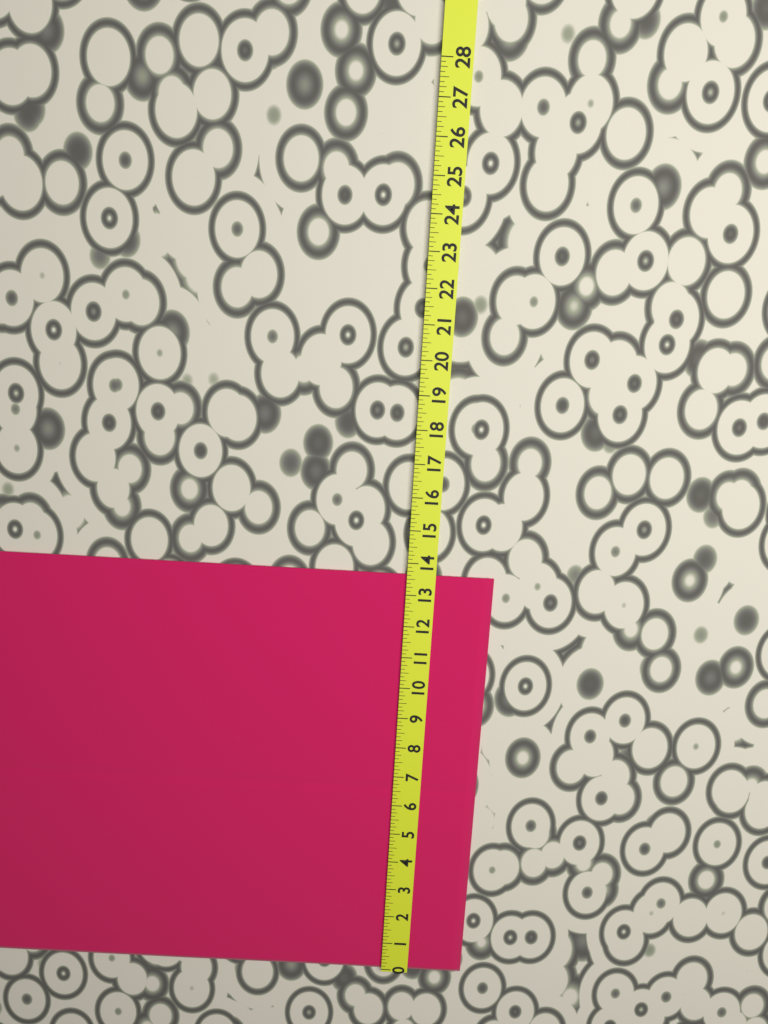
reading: 13.625 (no unit)
